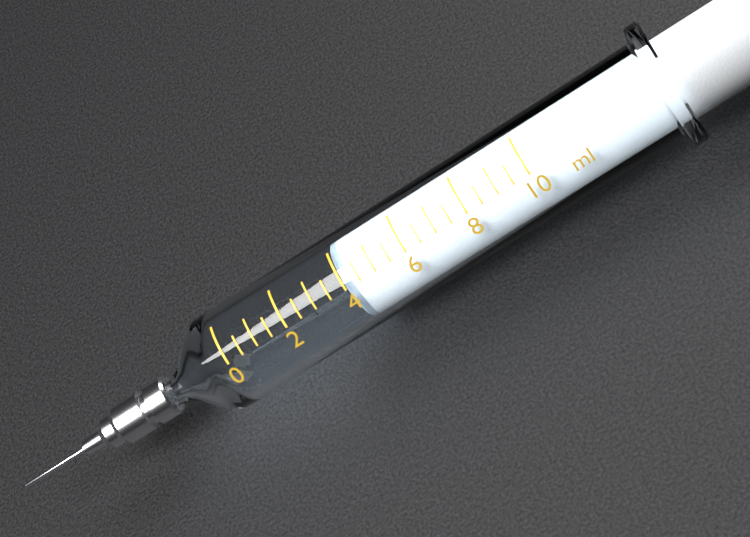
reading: 4.0 ml
